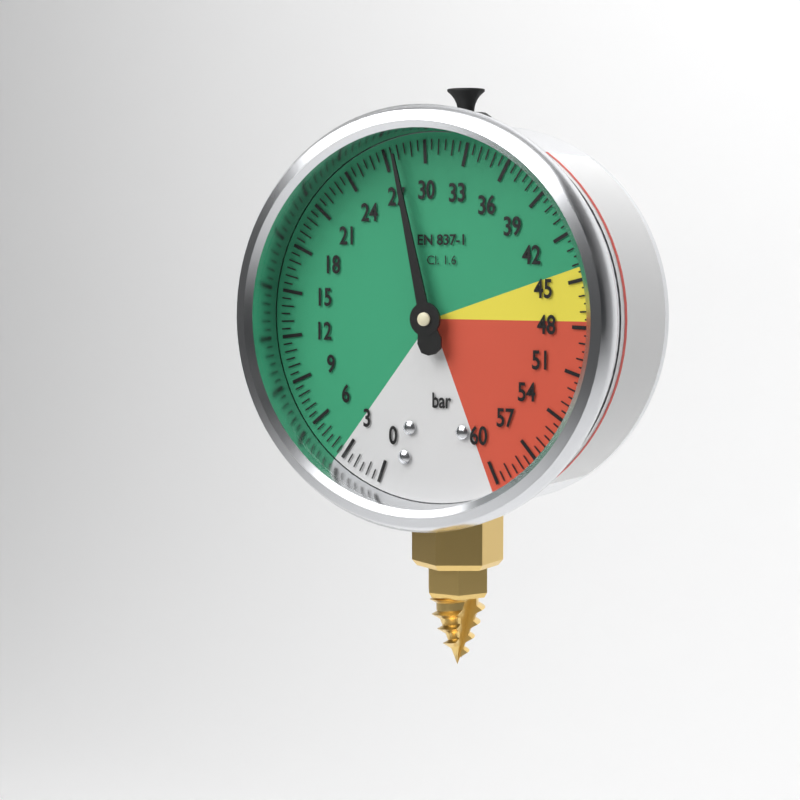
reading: 28.0 bar
